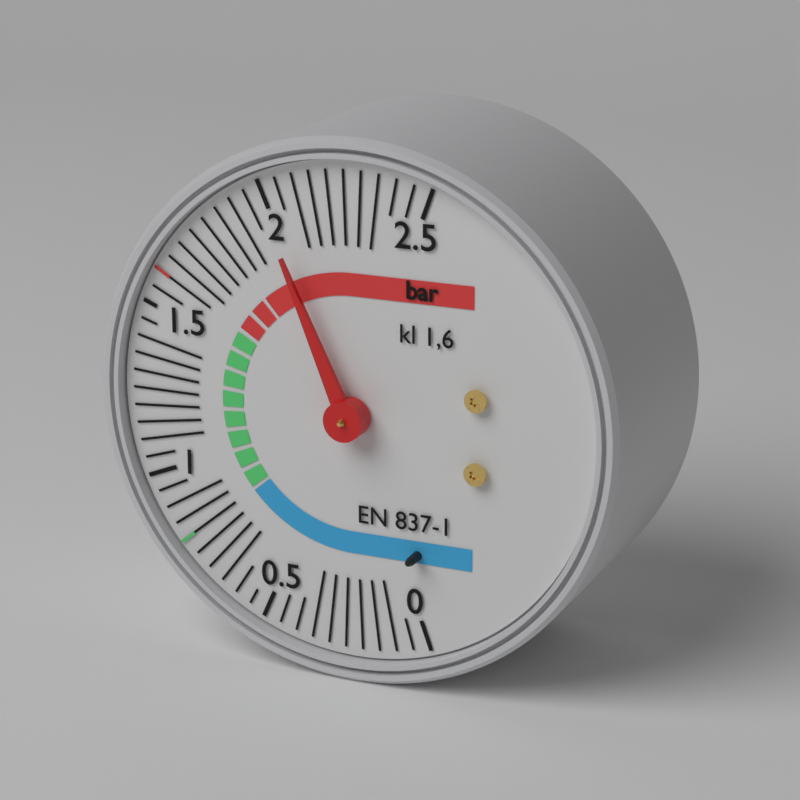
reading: 2.00 bar
